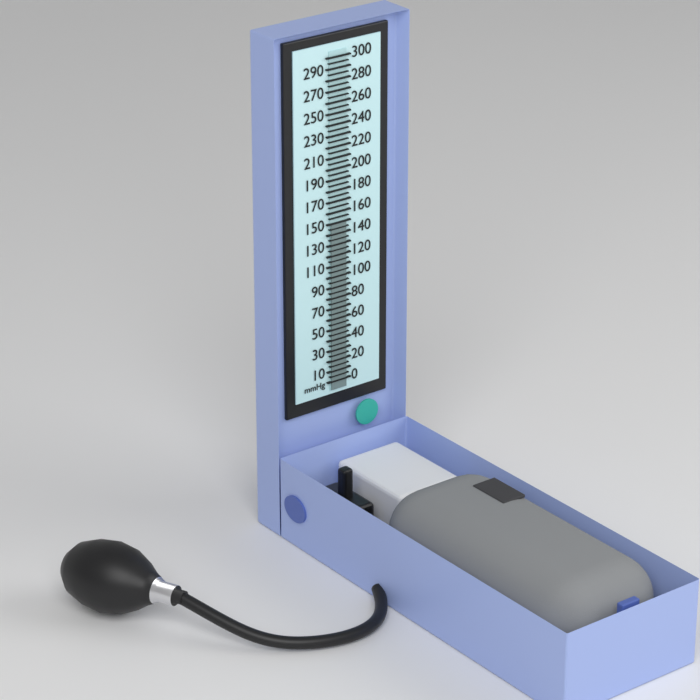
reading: 150 mmHg
